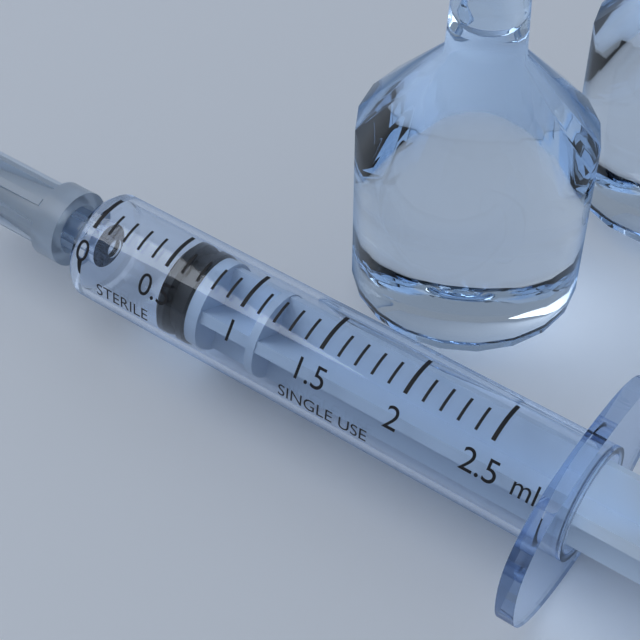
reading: 0.5 ml
